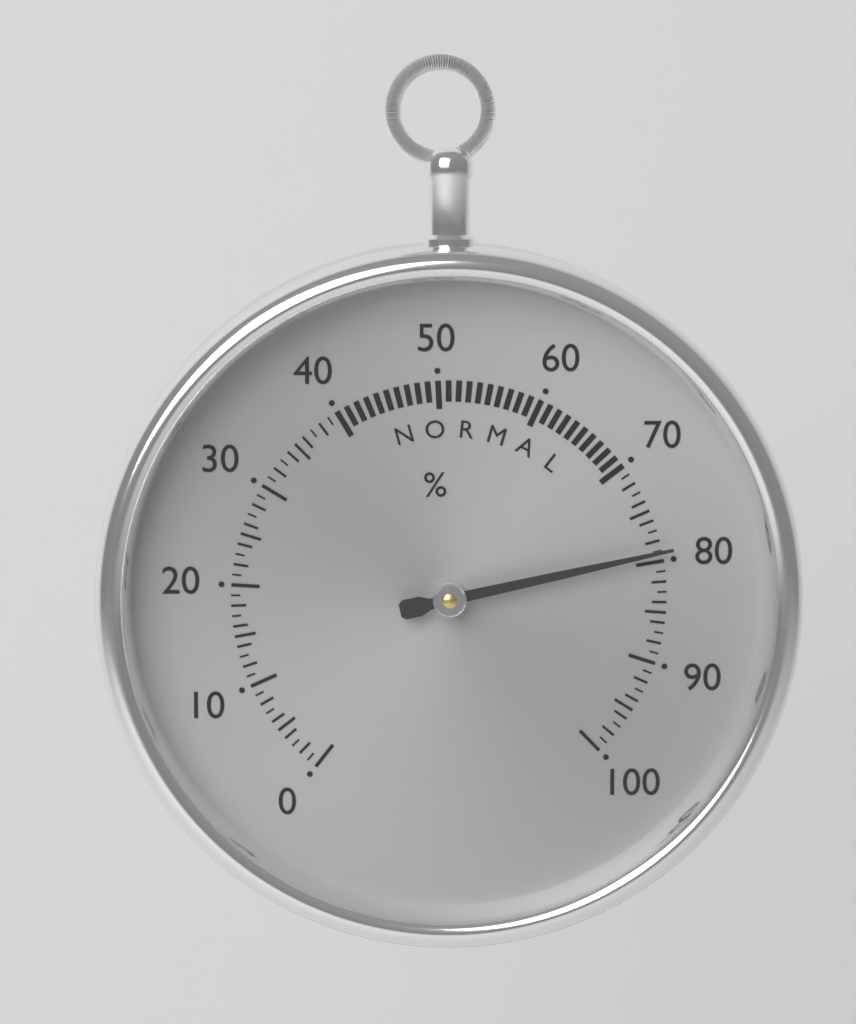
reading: 79 %
